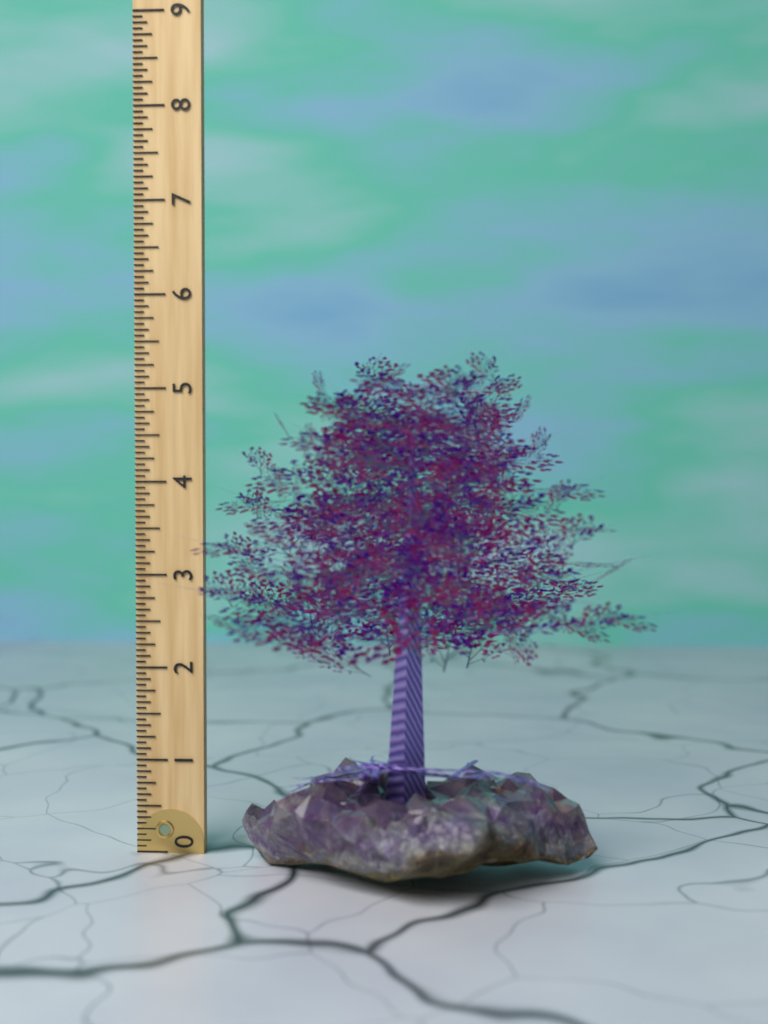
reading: 5.3125 (no unit)
